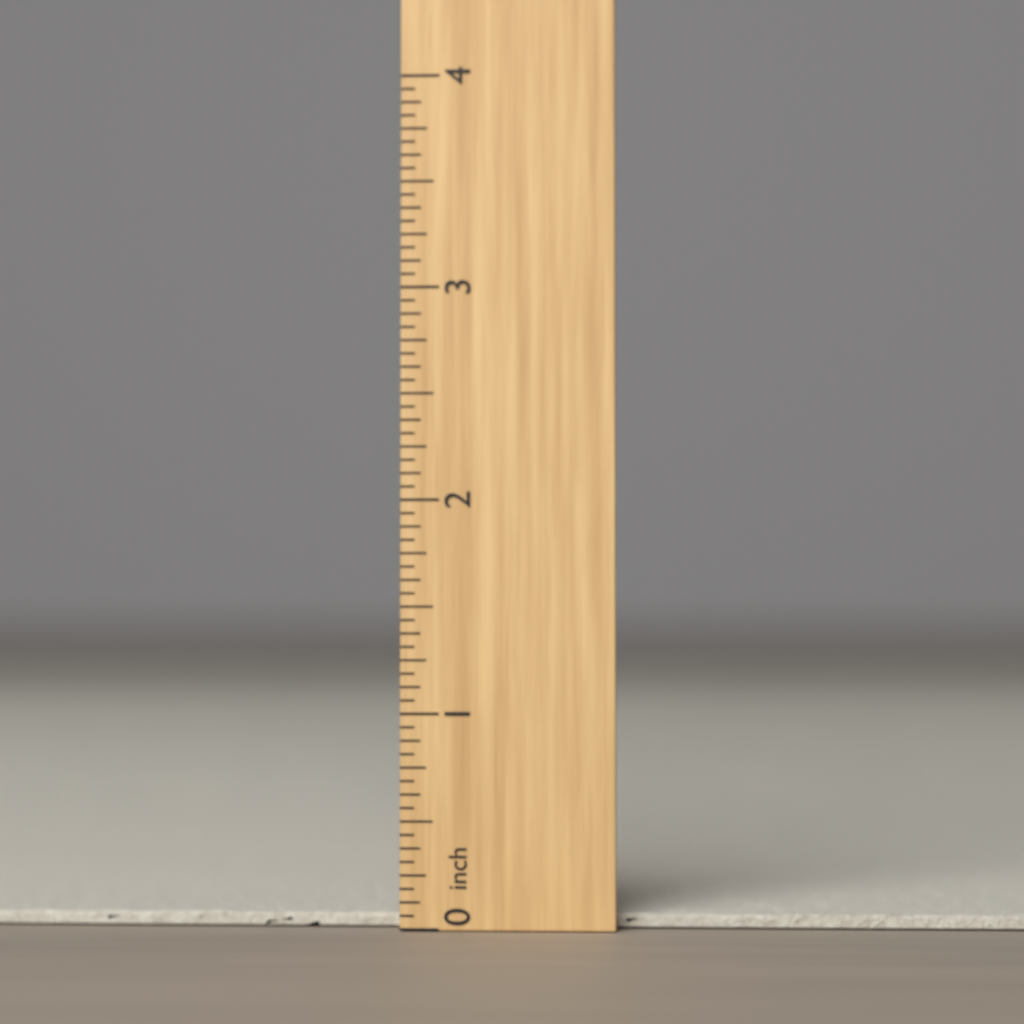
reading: 0.0625 inch
